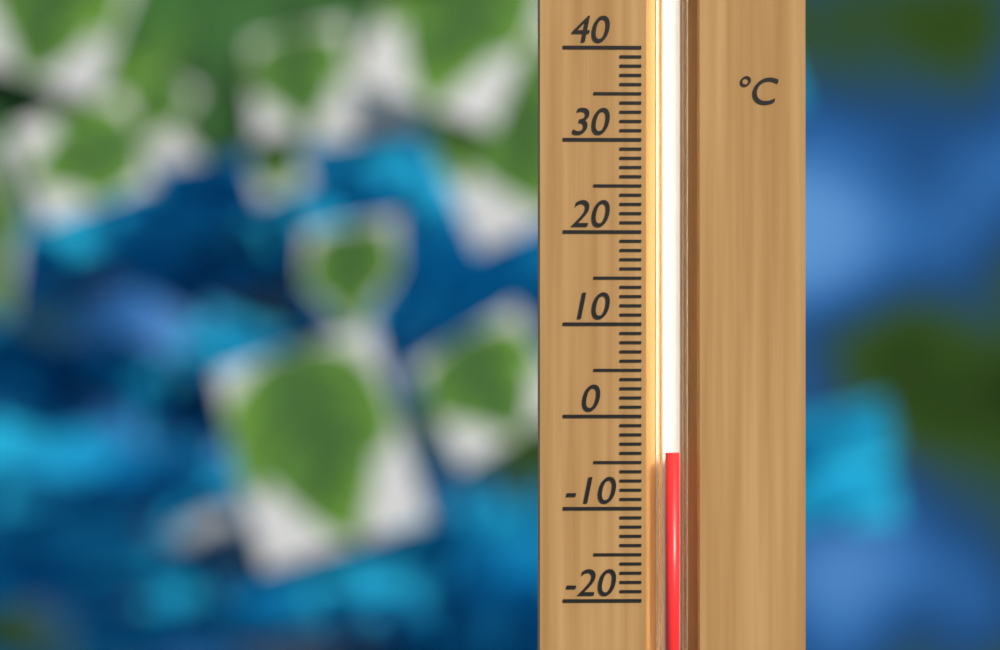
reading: -4 °C
